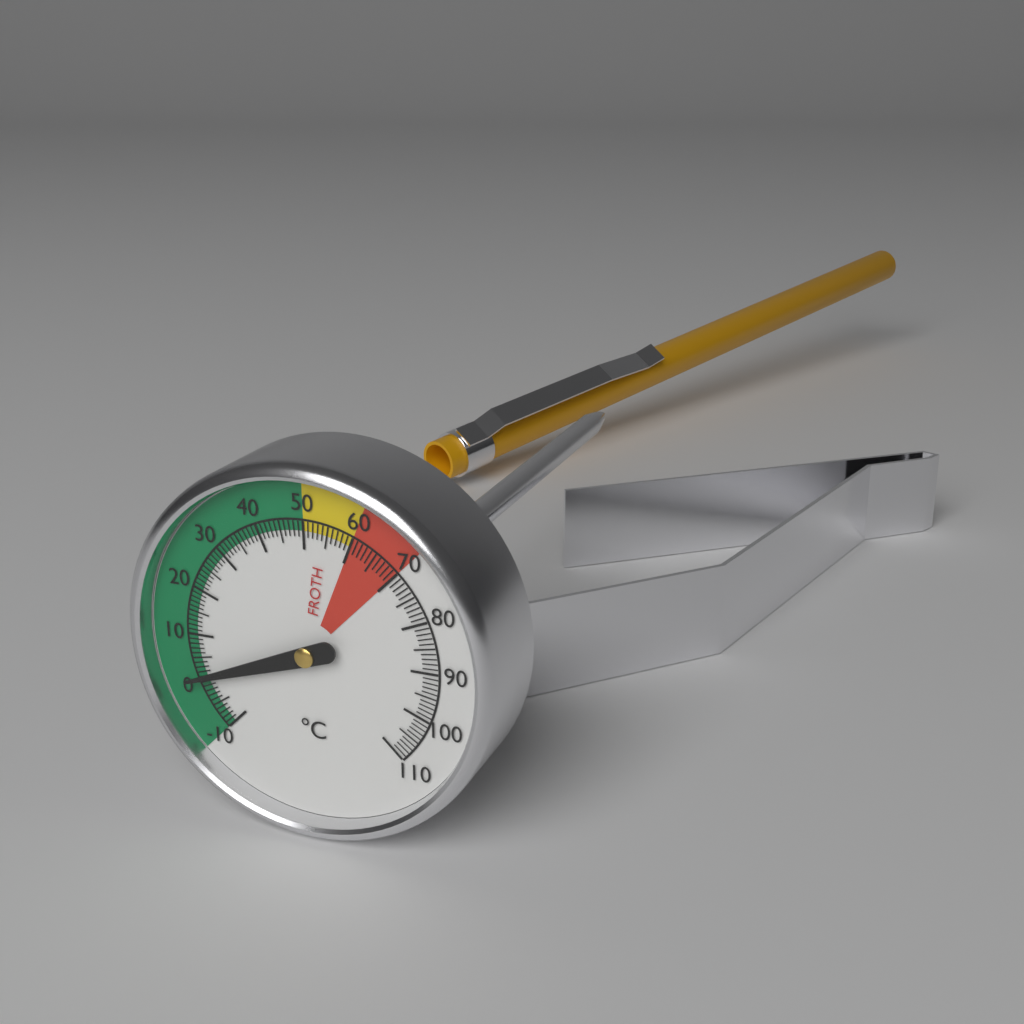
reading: 1 °C
